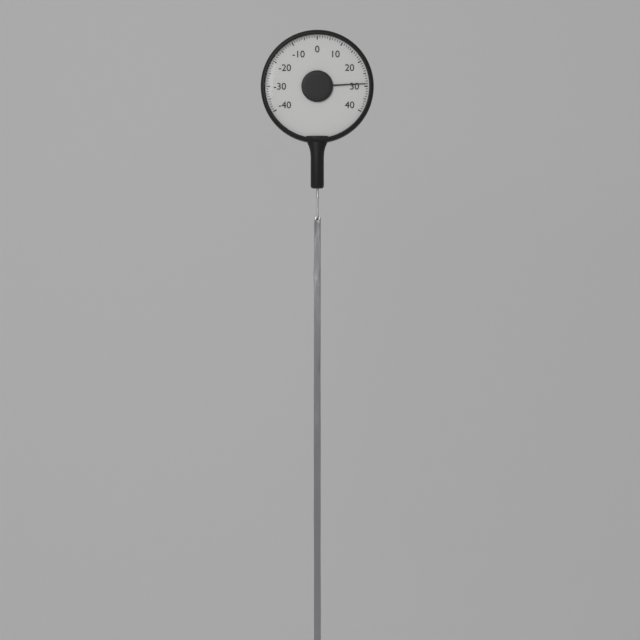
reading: 29 (no unit)
